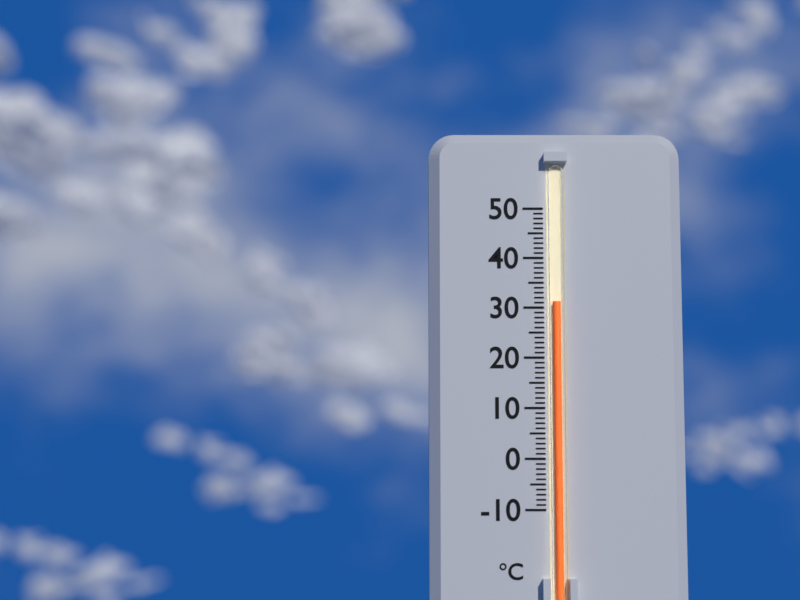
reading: 31 °C
